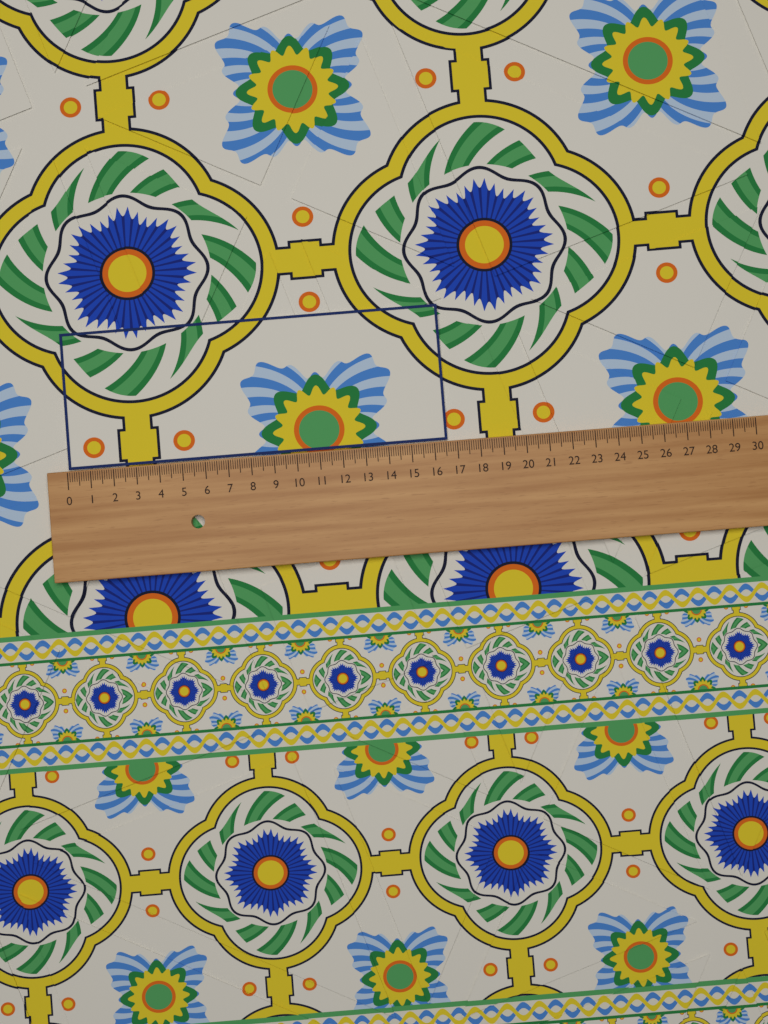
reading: 16.6 (no unit)
